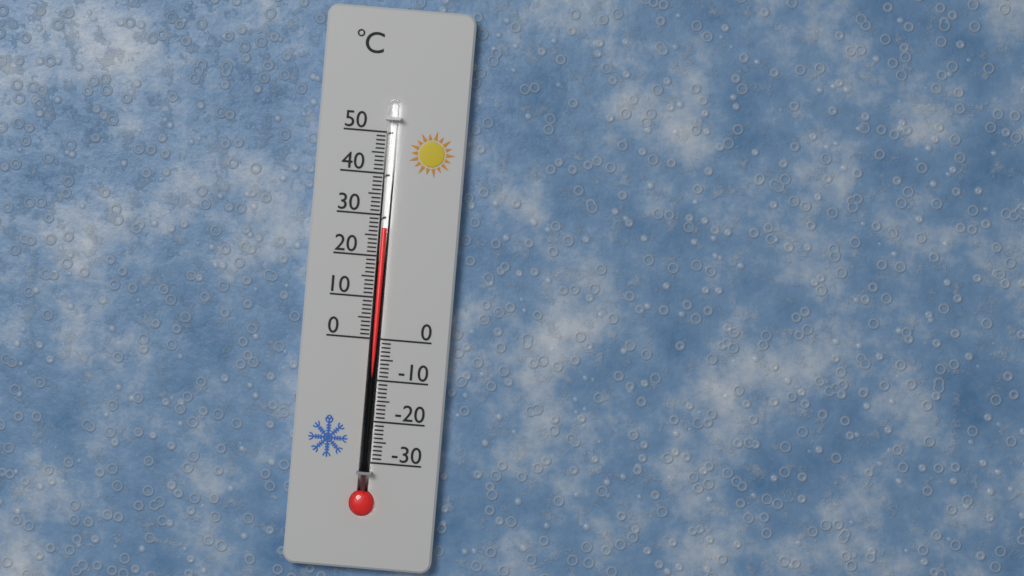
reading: 27 °C
